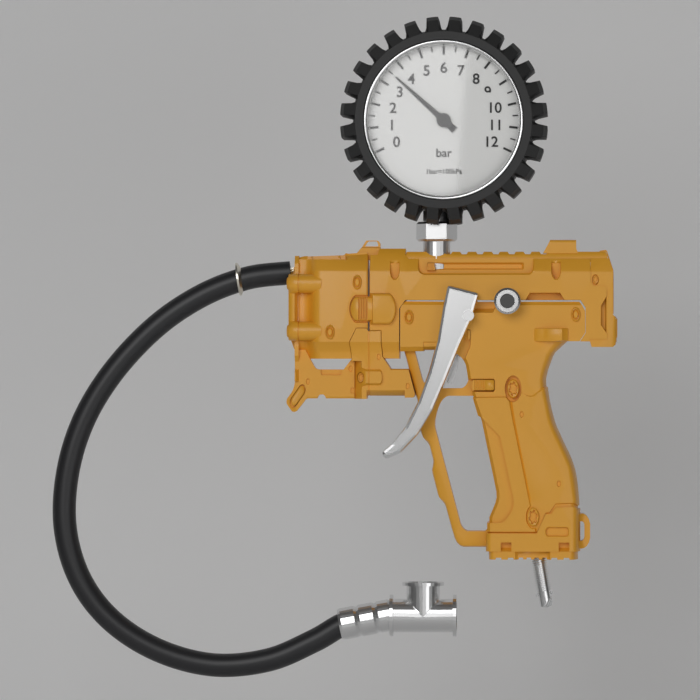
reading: 3.5 bar
